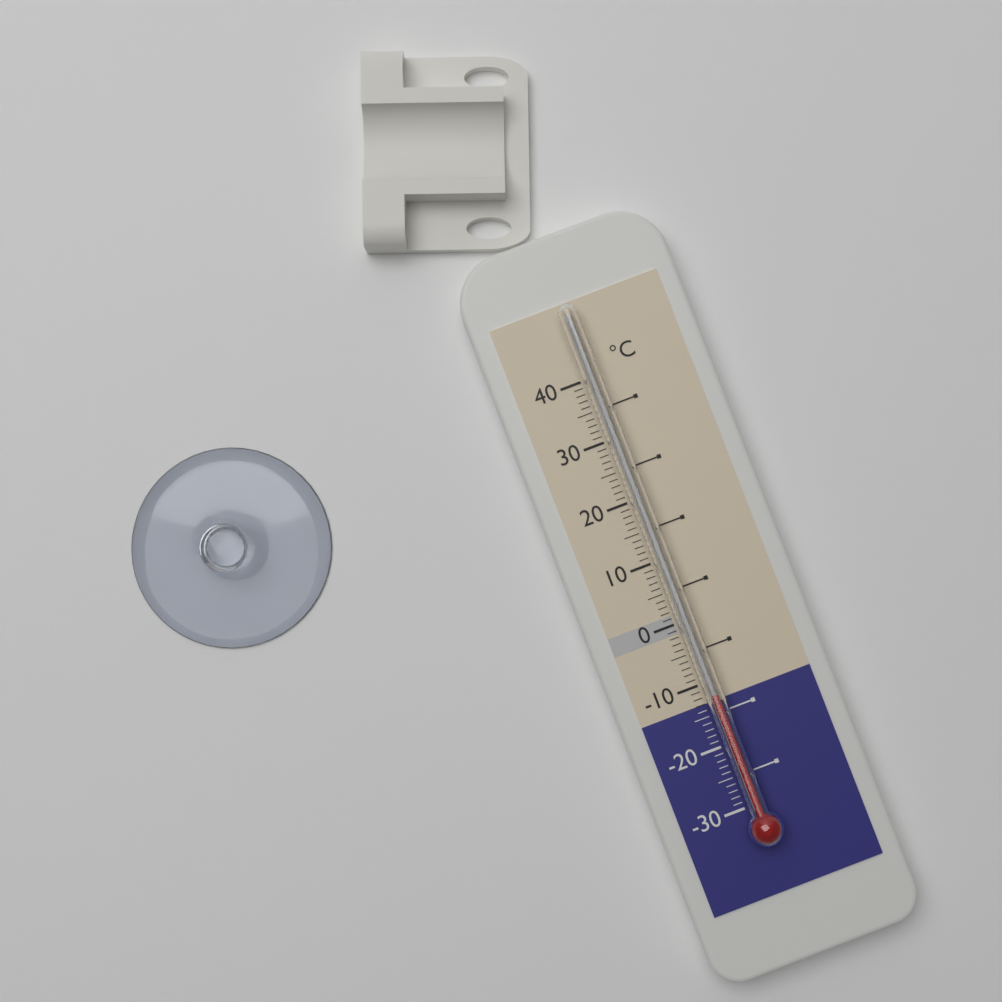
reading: -12 °C
